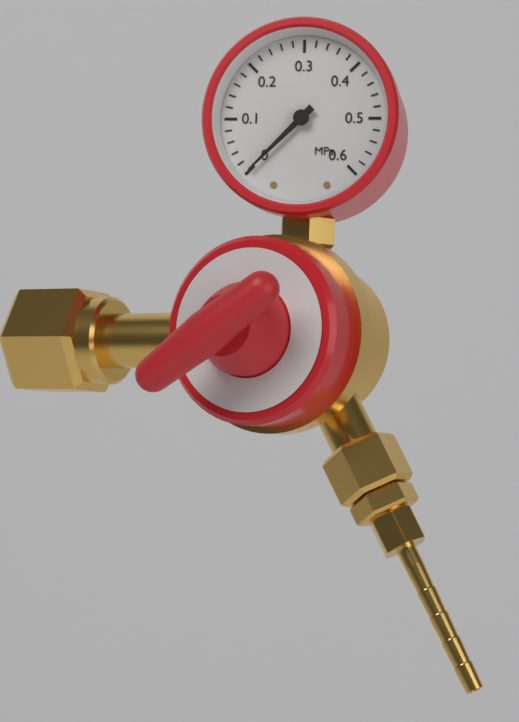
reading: 0.00 MPa
